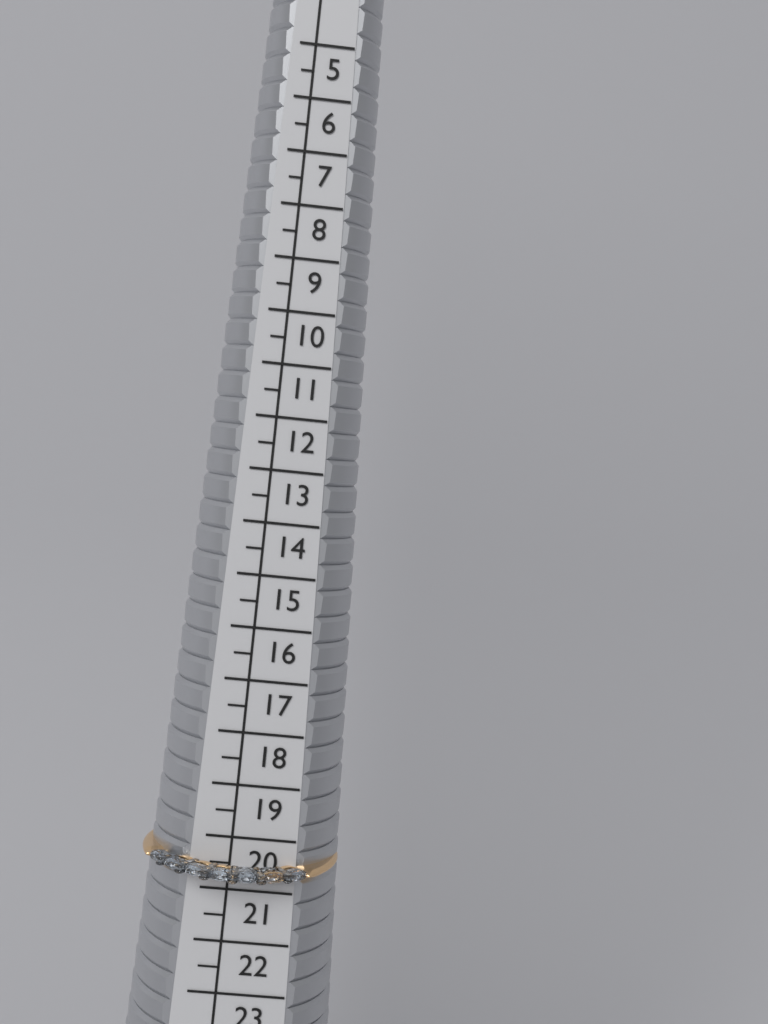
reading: 21.0 (no unit)
